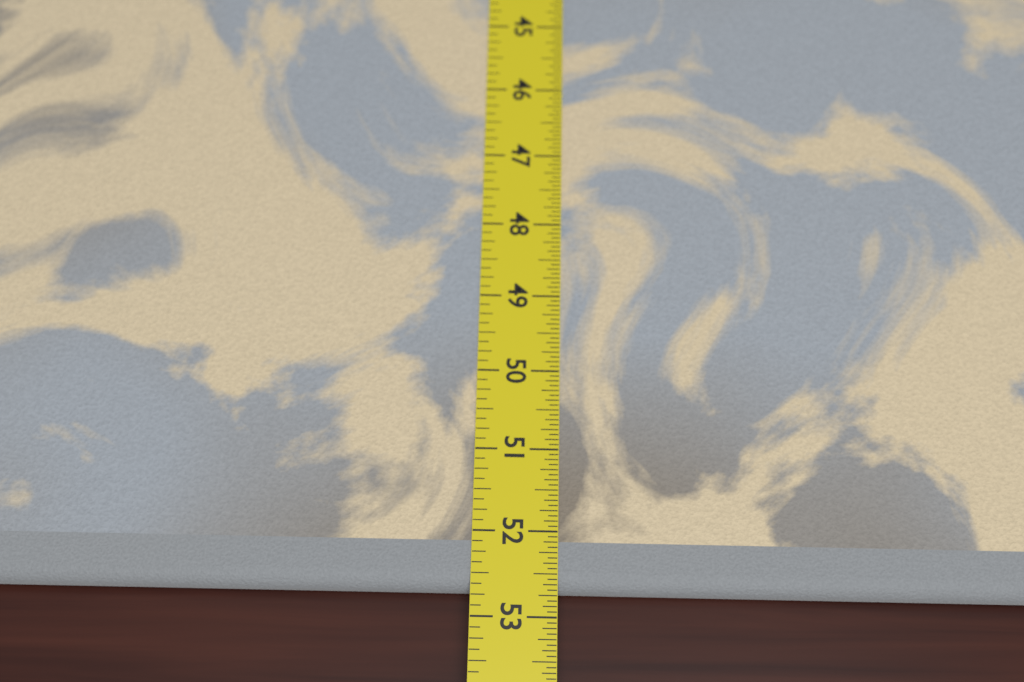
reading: 52.6875 in
